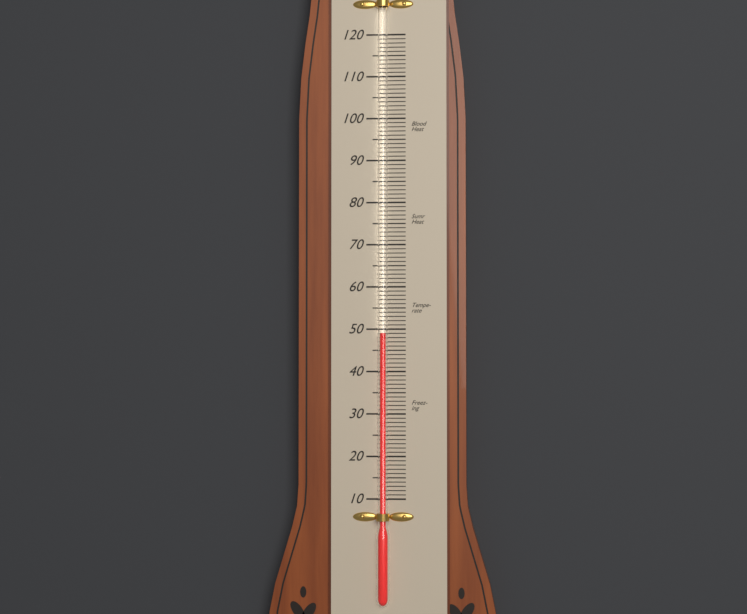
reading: 49 (no unit)
